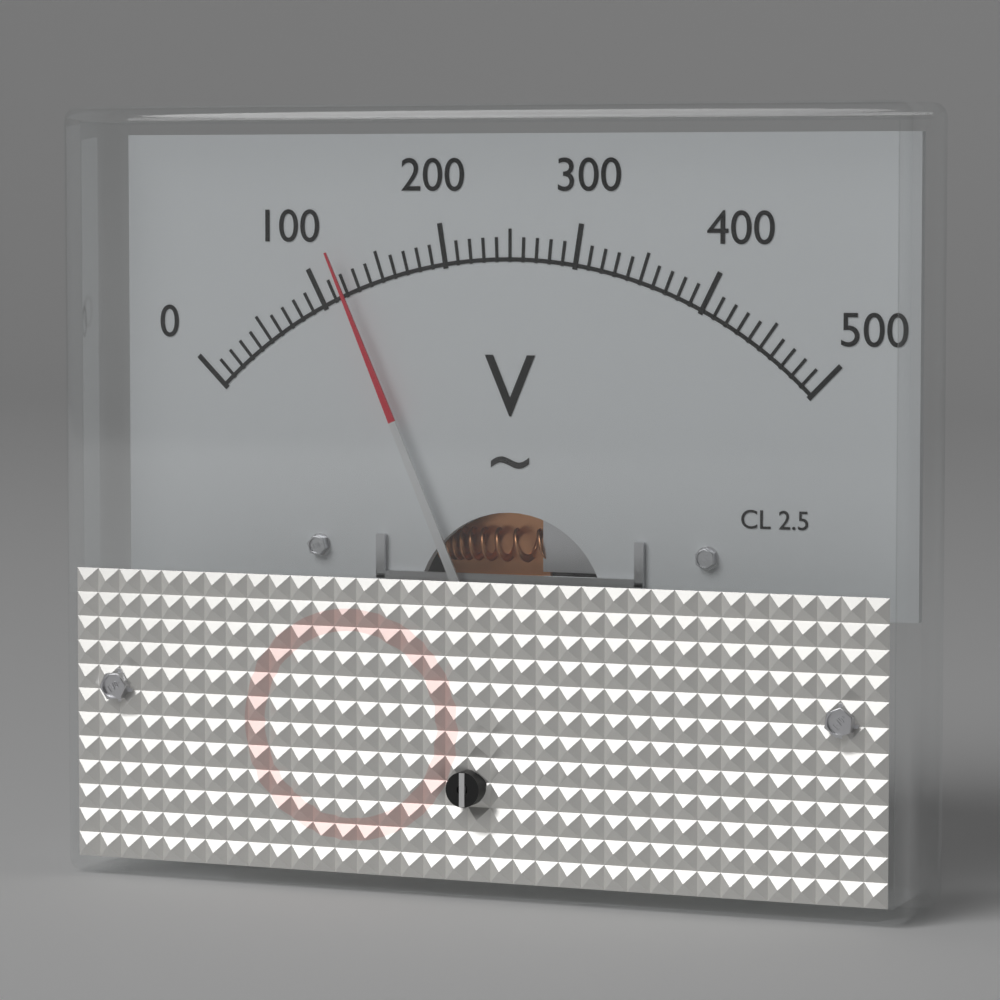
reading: 120 V
